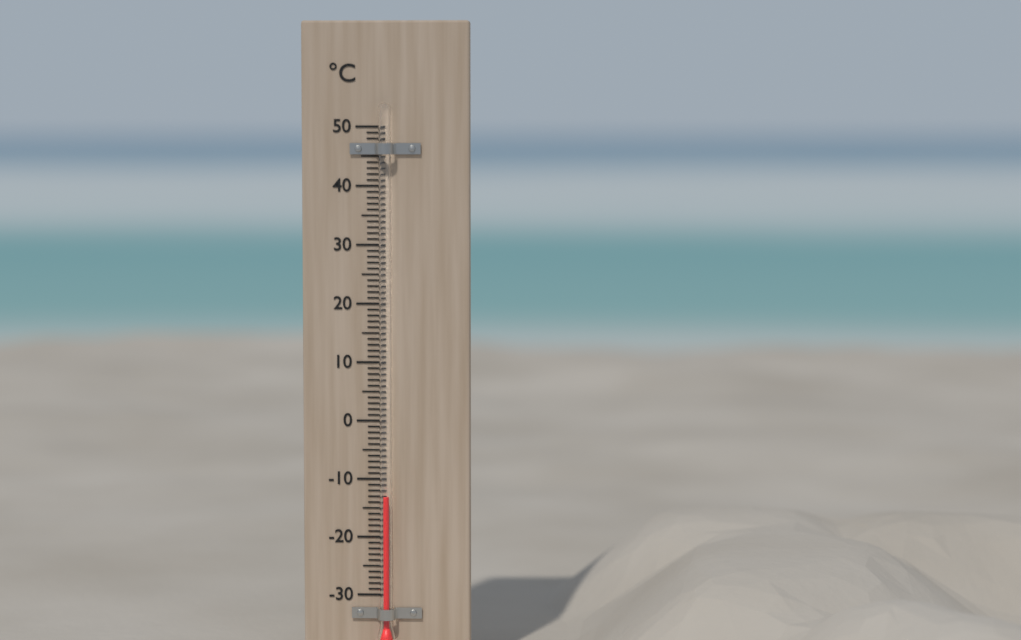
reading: -13 °C
